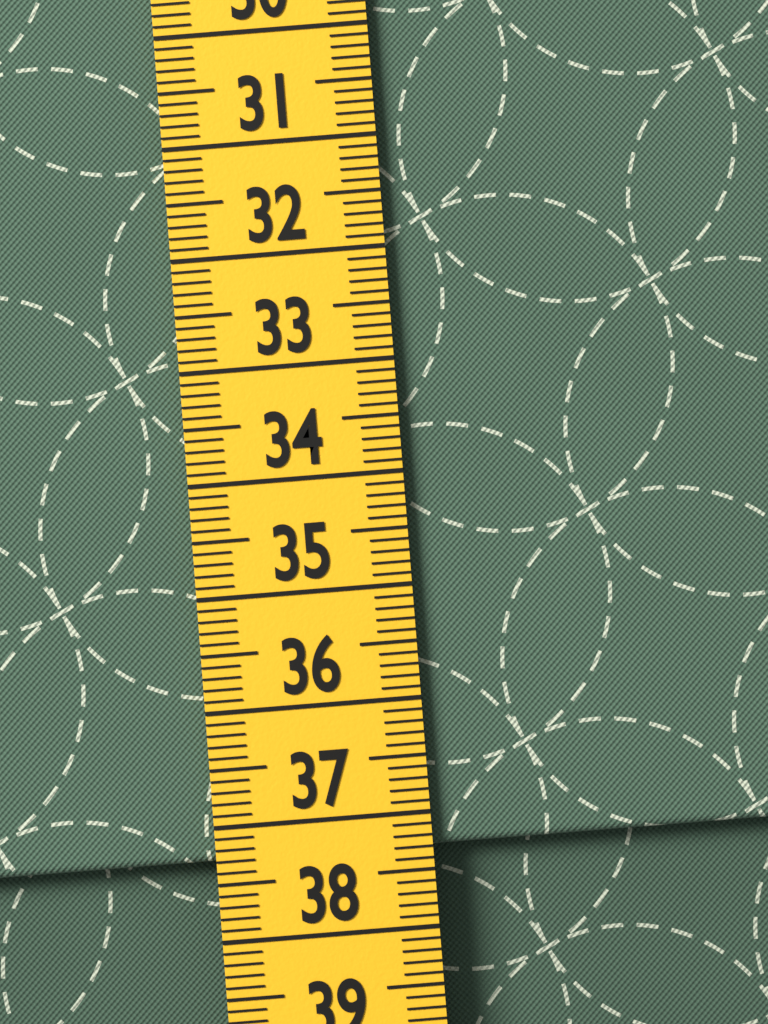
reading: 37.3 cm
